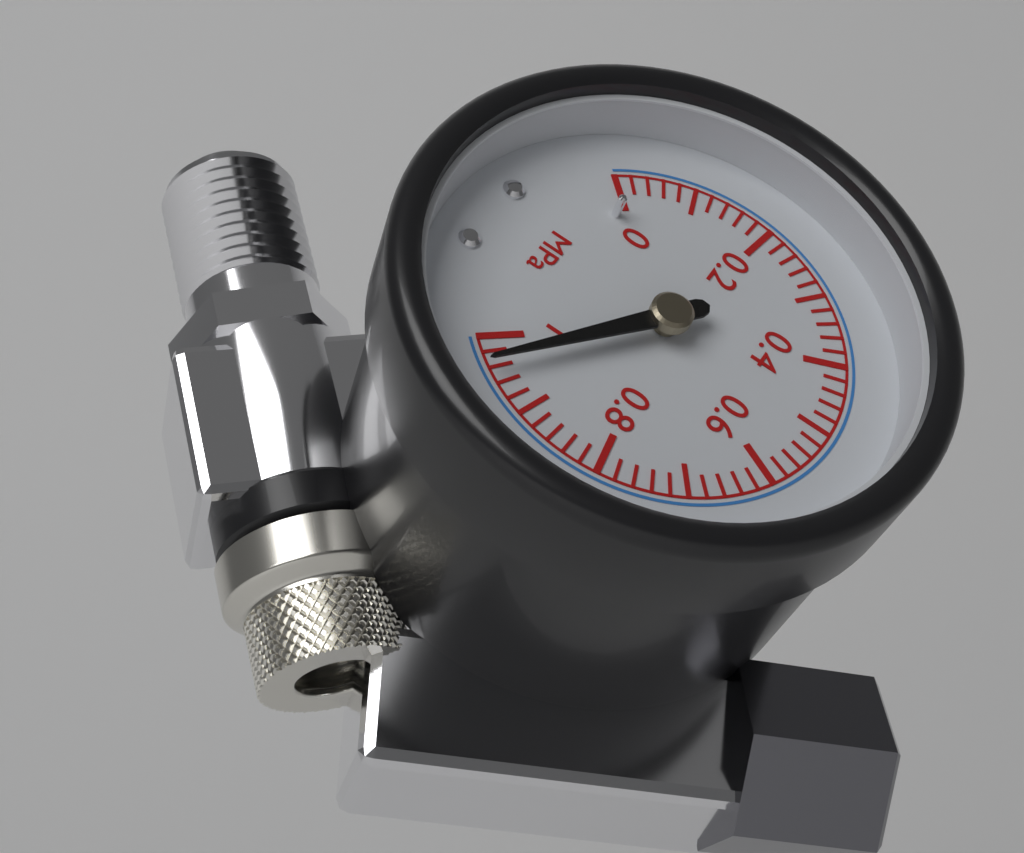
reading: 0.96 MPa
